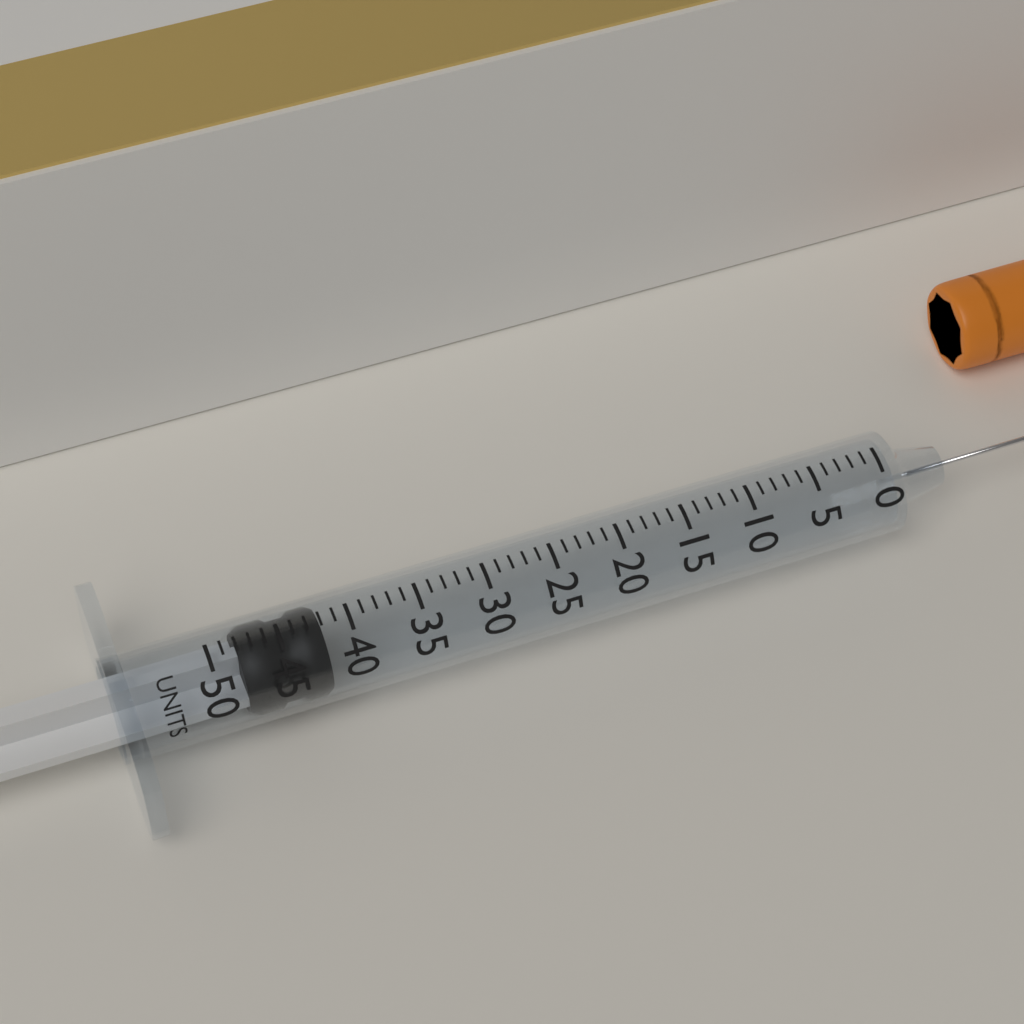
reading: 42 units
